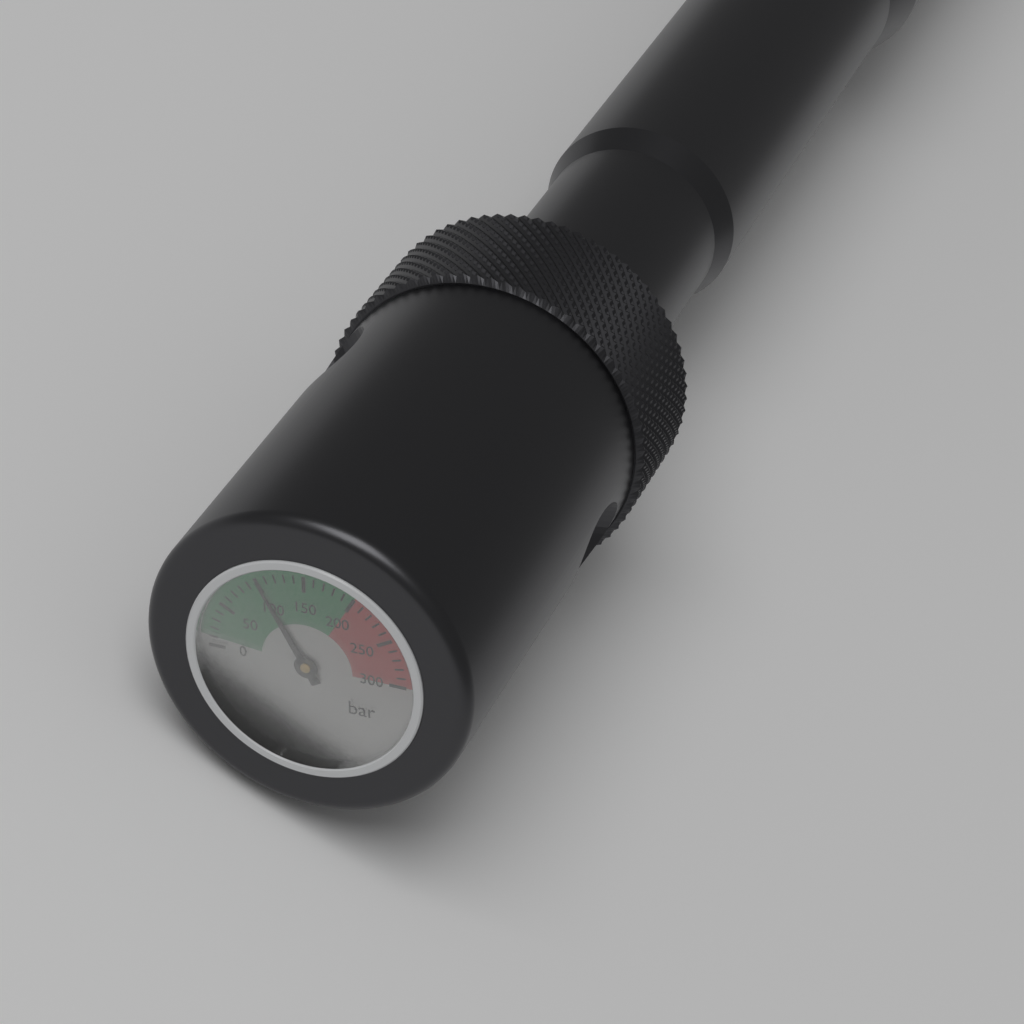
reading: 100 bar
